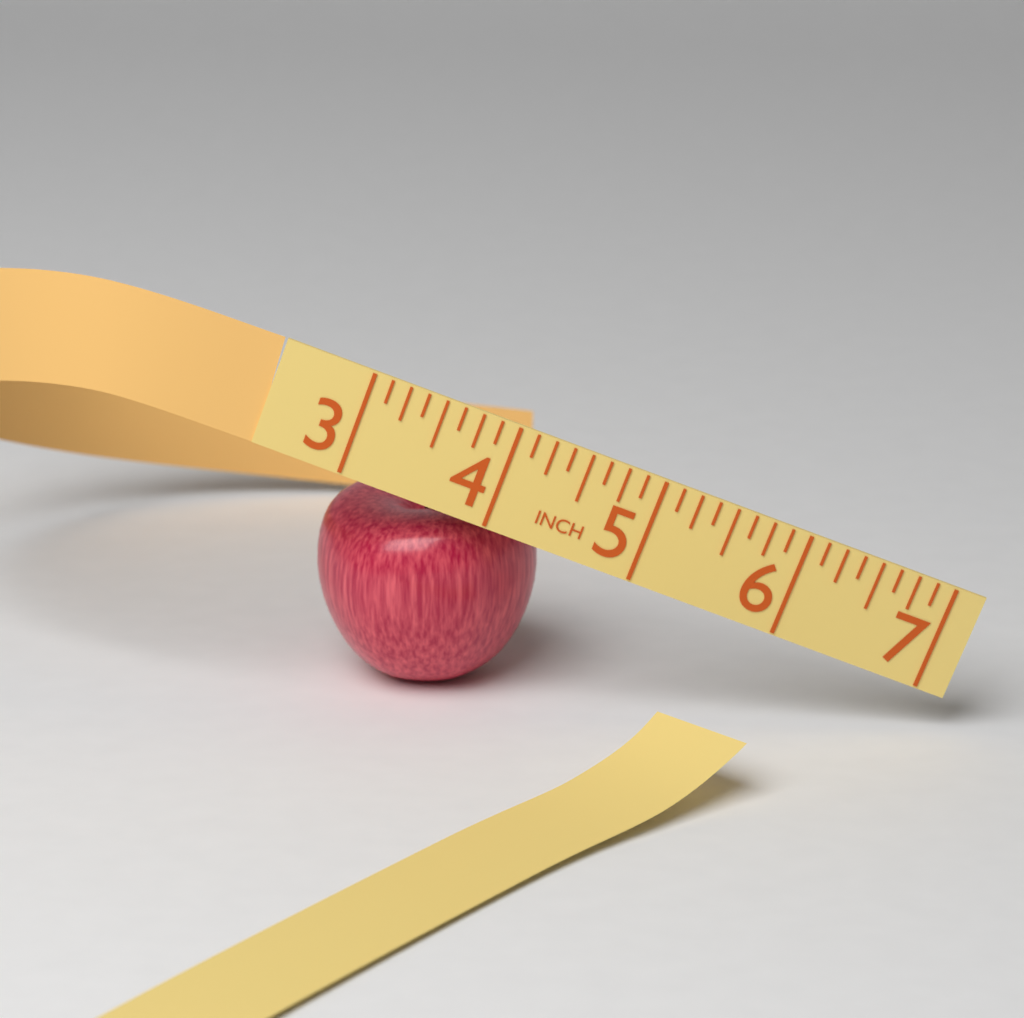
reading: 4.500 in
